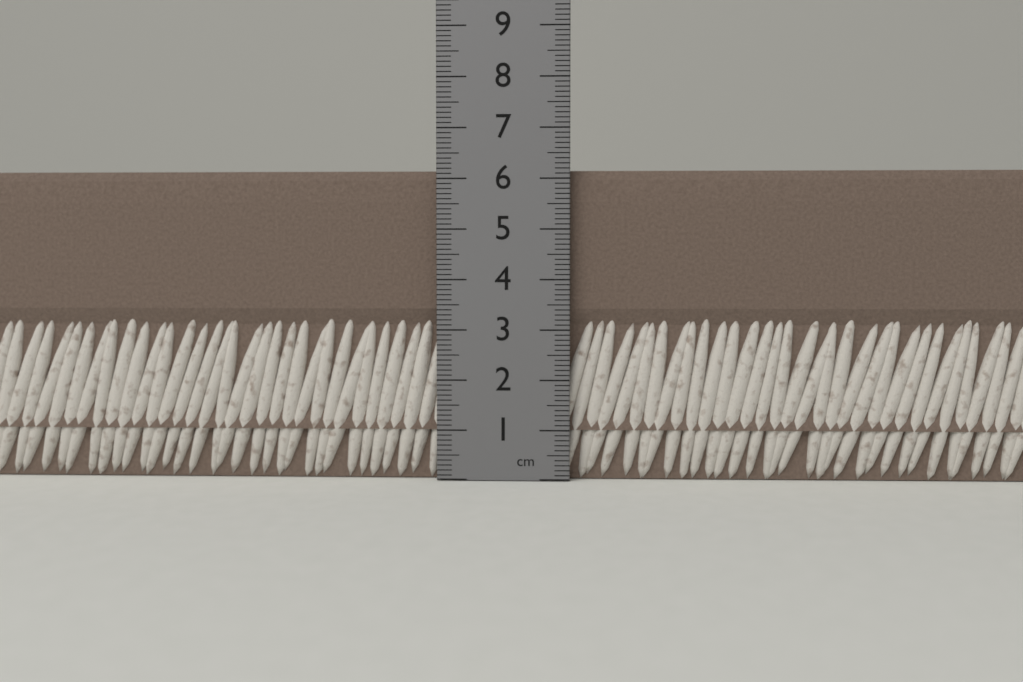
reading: 6.2 cm
